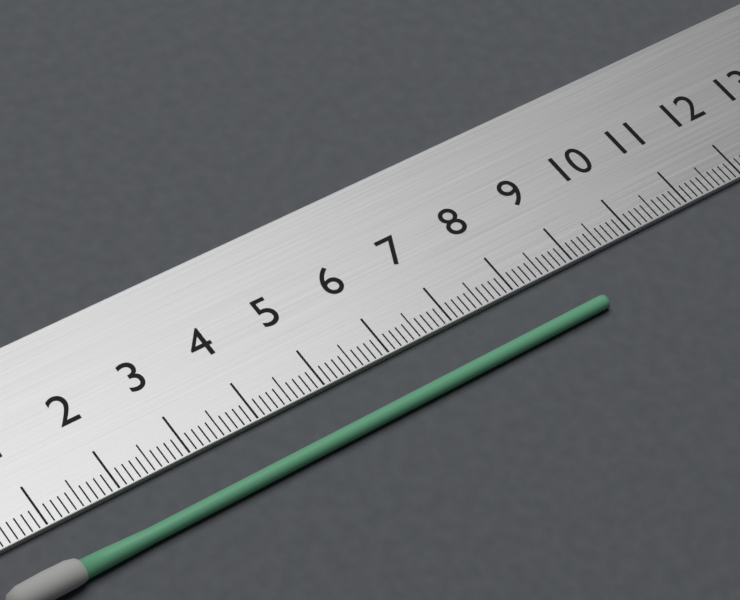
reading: 9.0 cm
